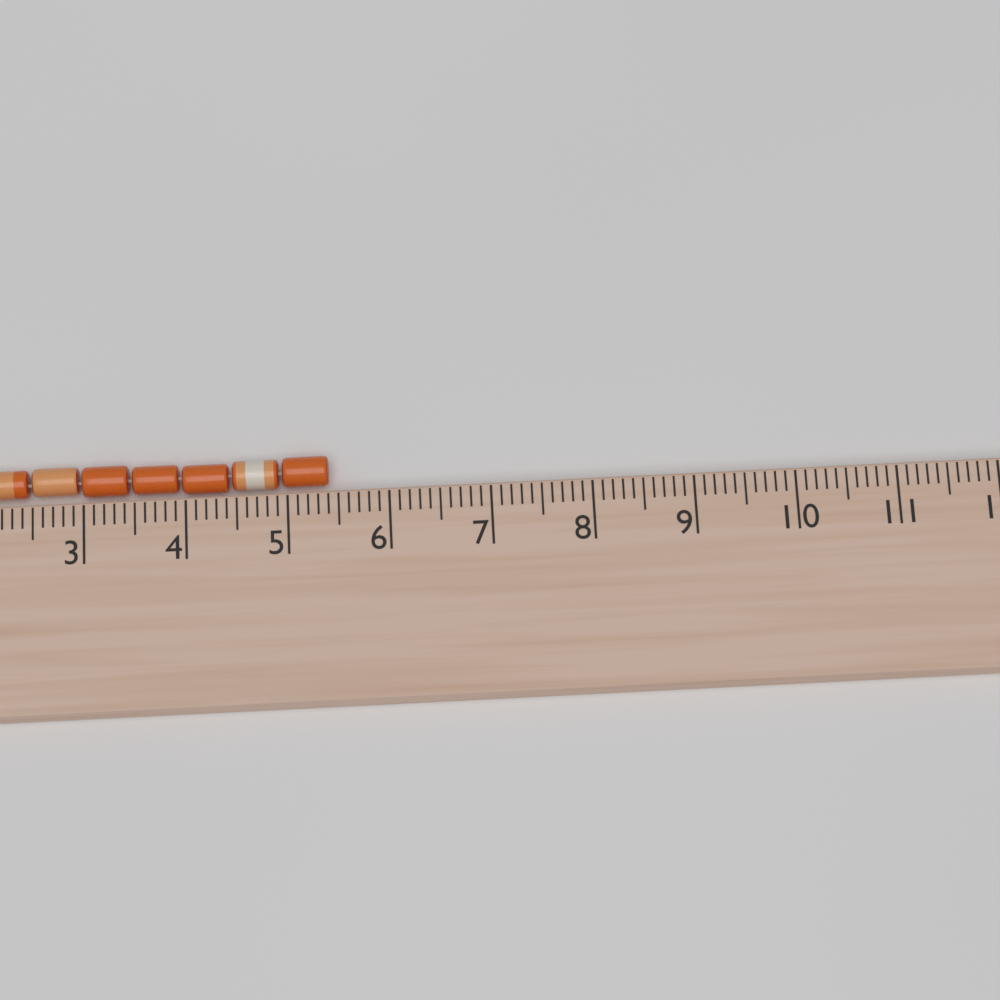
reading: 5.4 cm
